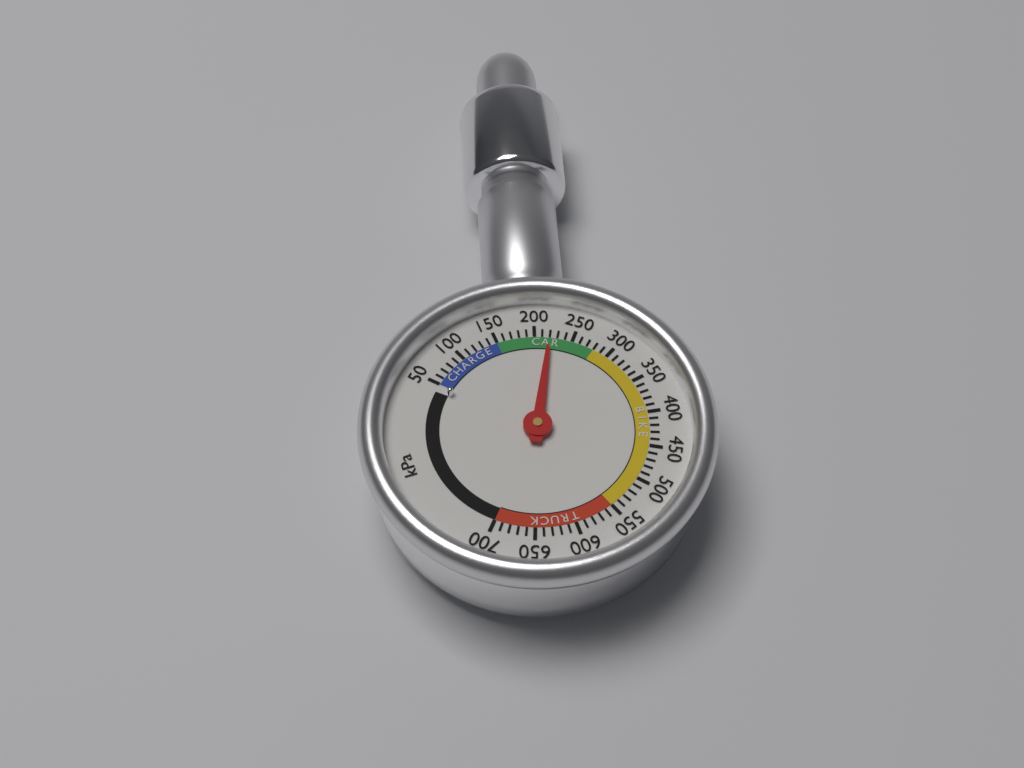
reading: 220 kPa
